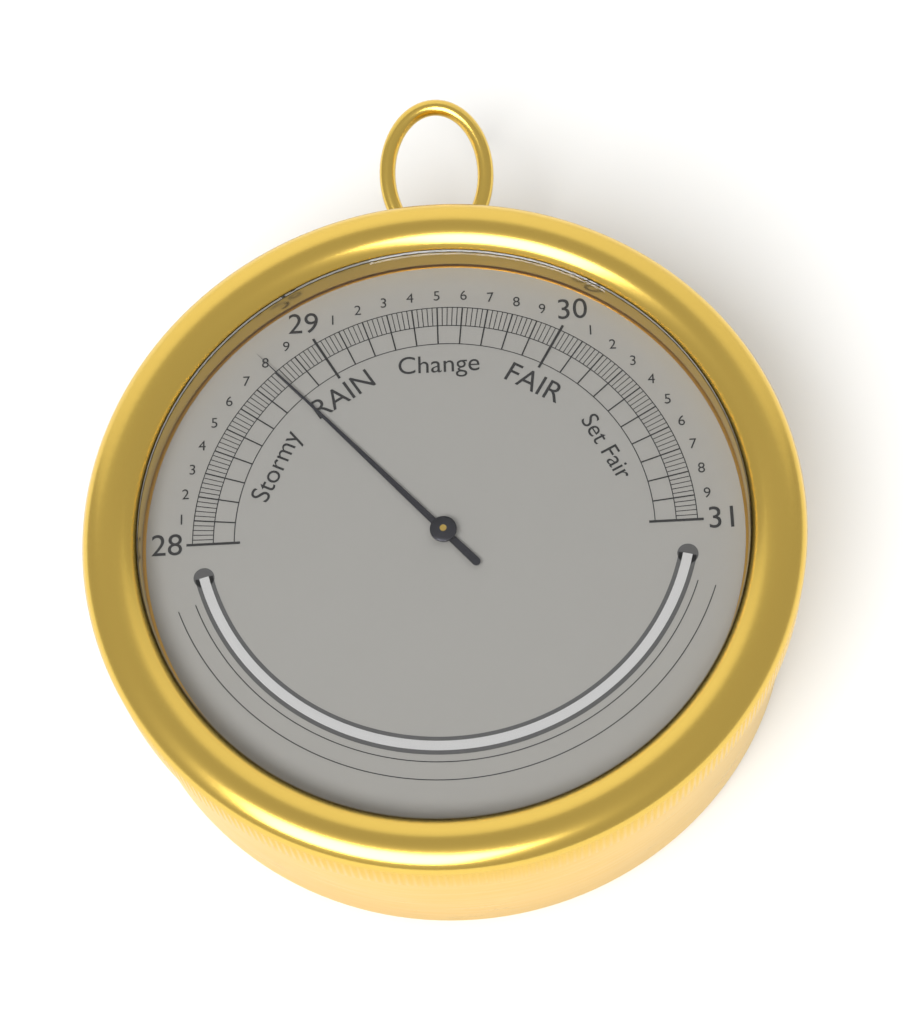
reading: 28.80 inHg
